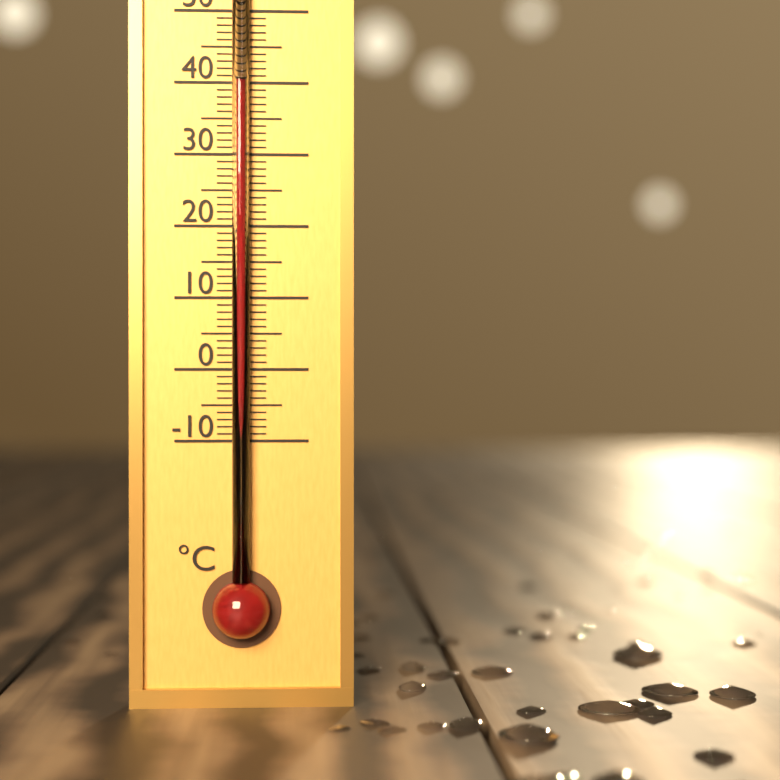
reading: 40 °C
